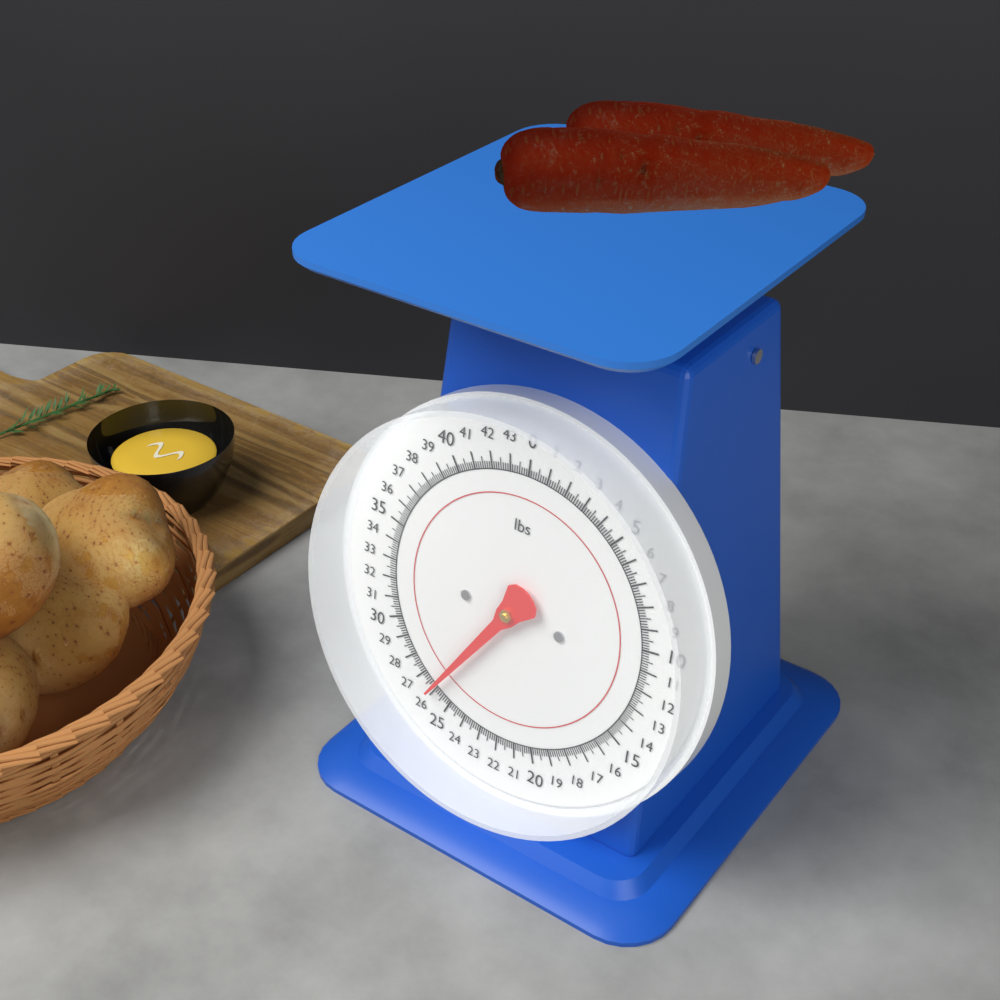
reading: 26.125 lbs
